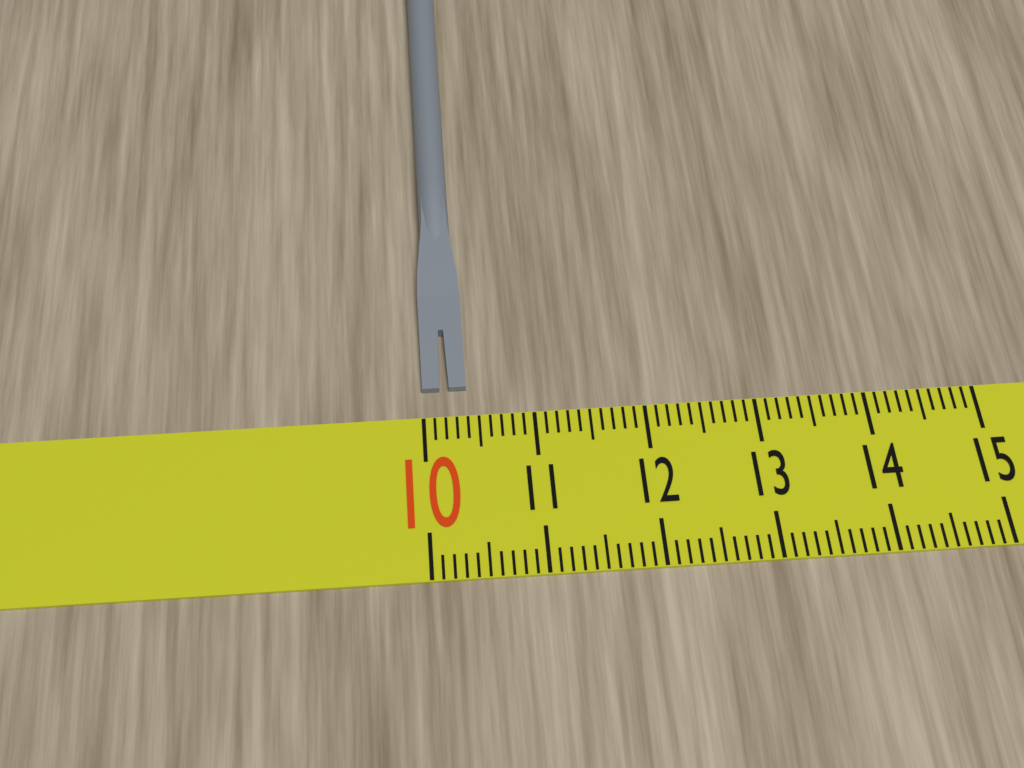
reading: 10.4 (no unit)
